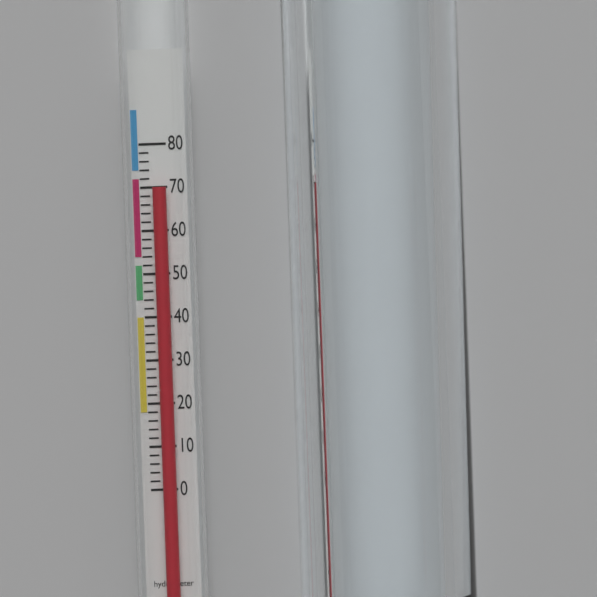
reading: 70 (no unit)
